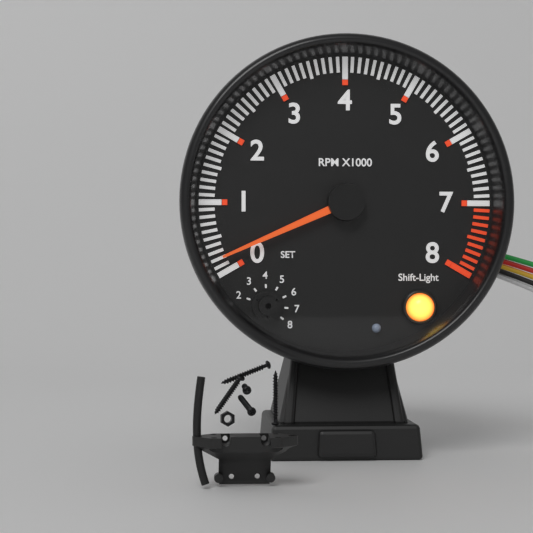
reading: 200 RPM
